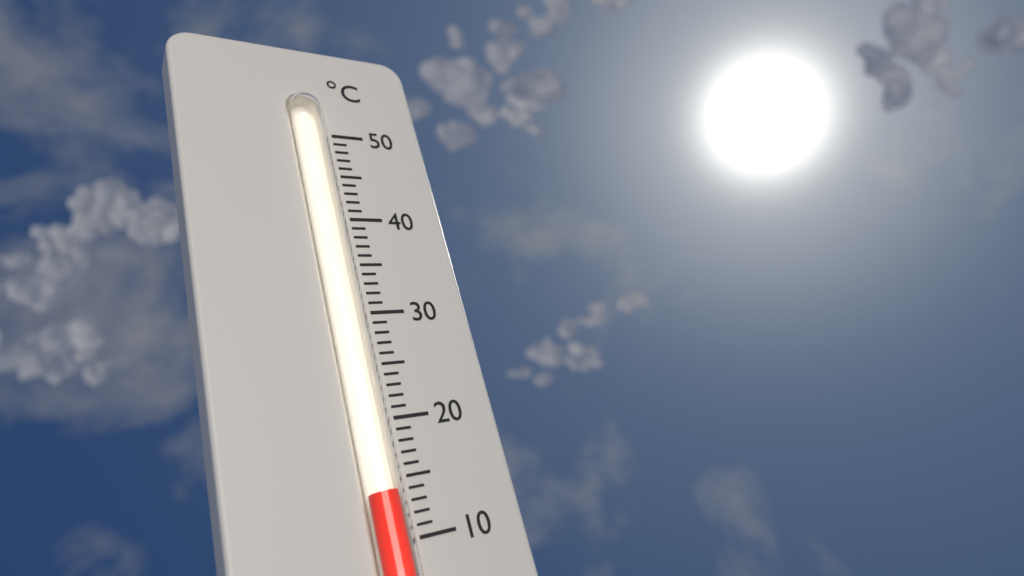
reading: 14 °C
